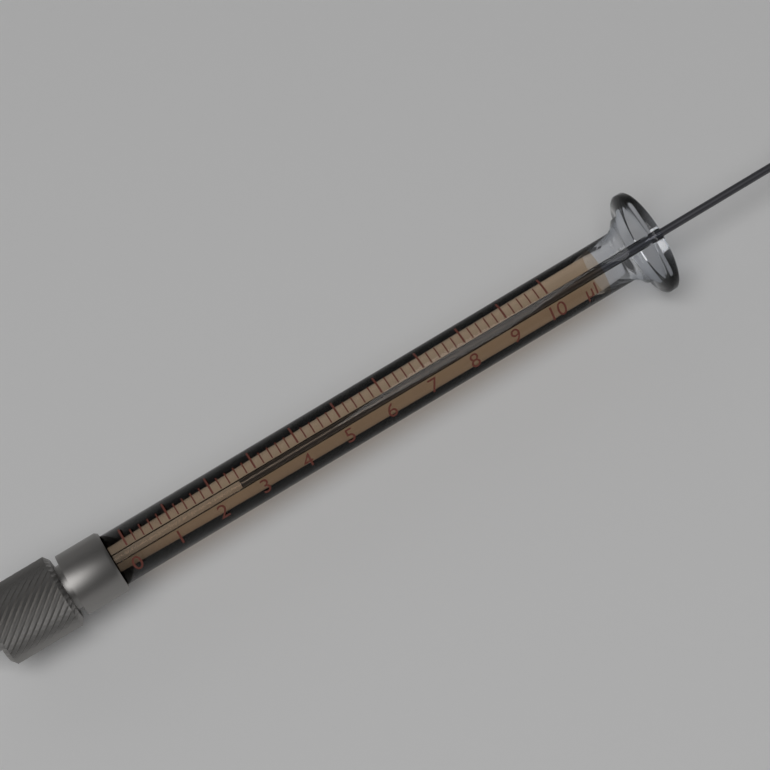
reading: 2.6 µl
